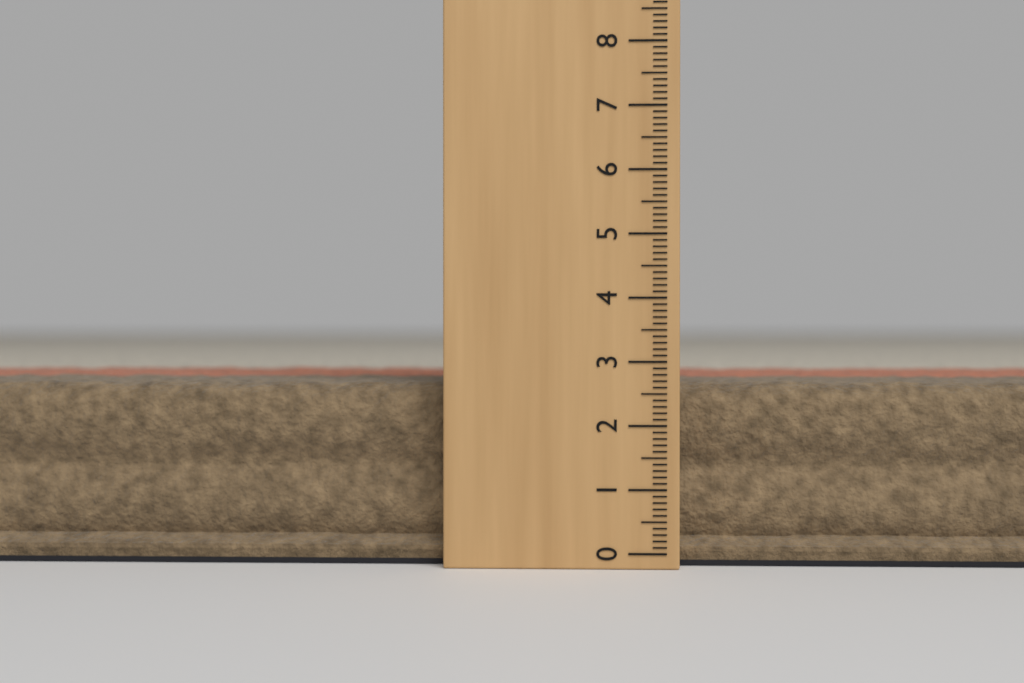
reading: 2.7 (no unit)
